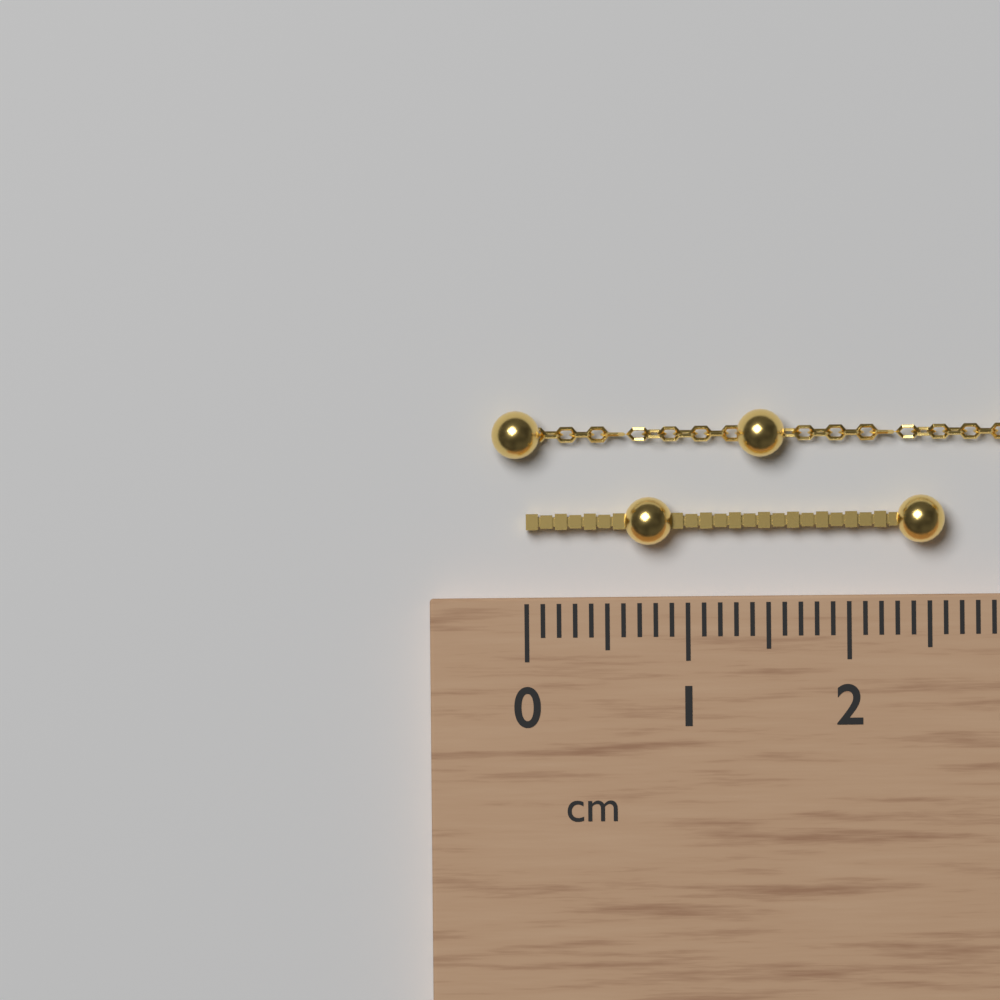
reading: 2.6 cm
